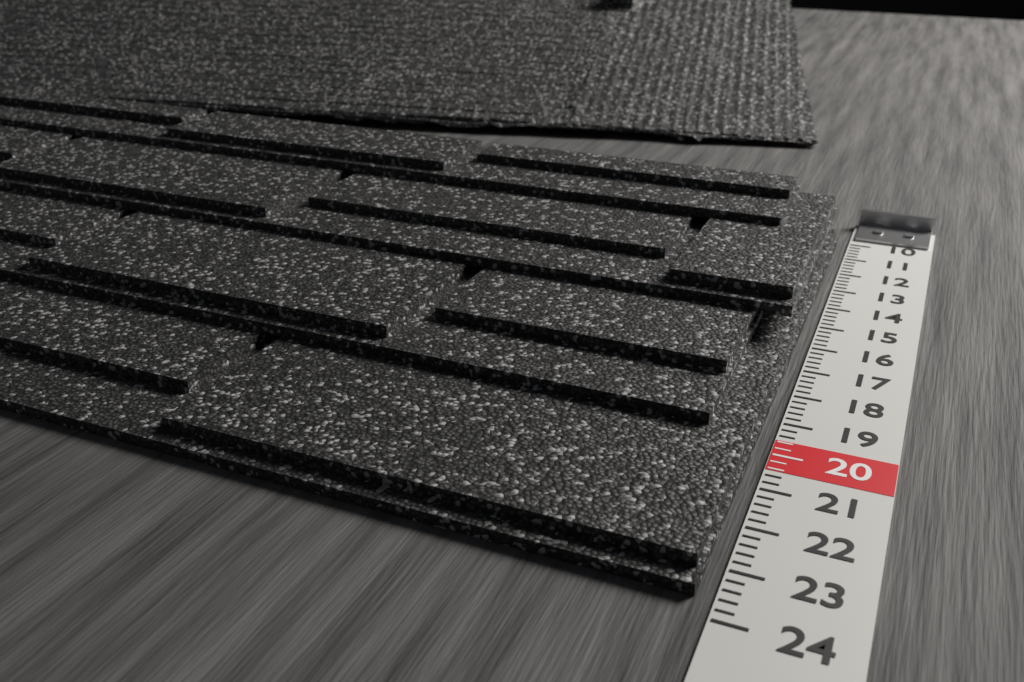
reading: 23.6 (no unit)
